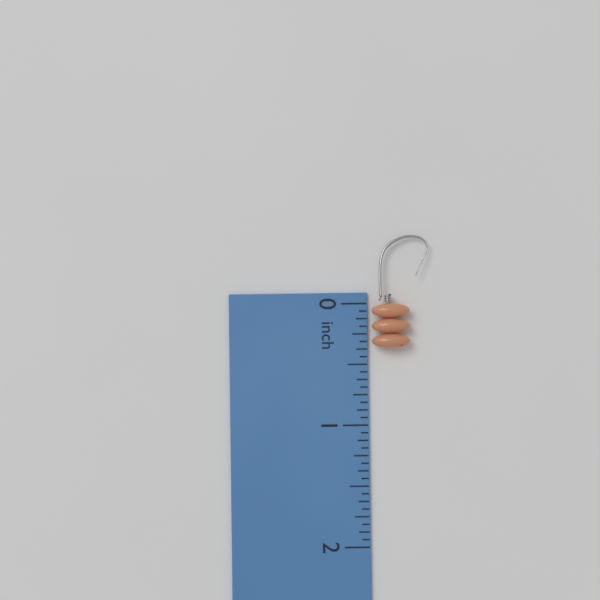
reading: 0.3750 inch
